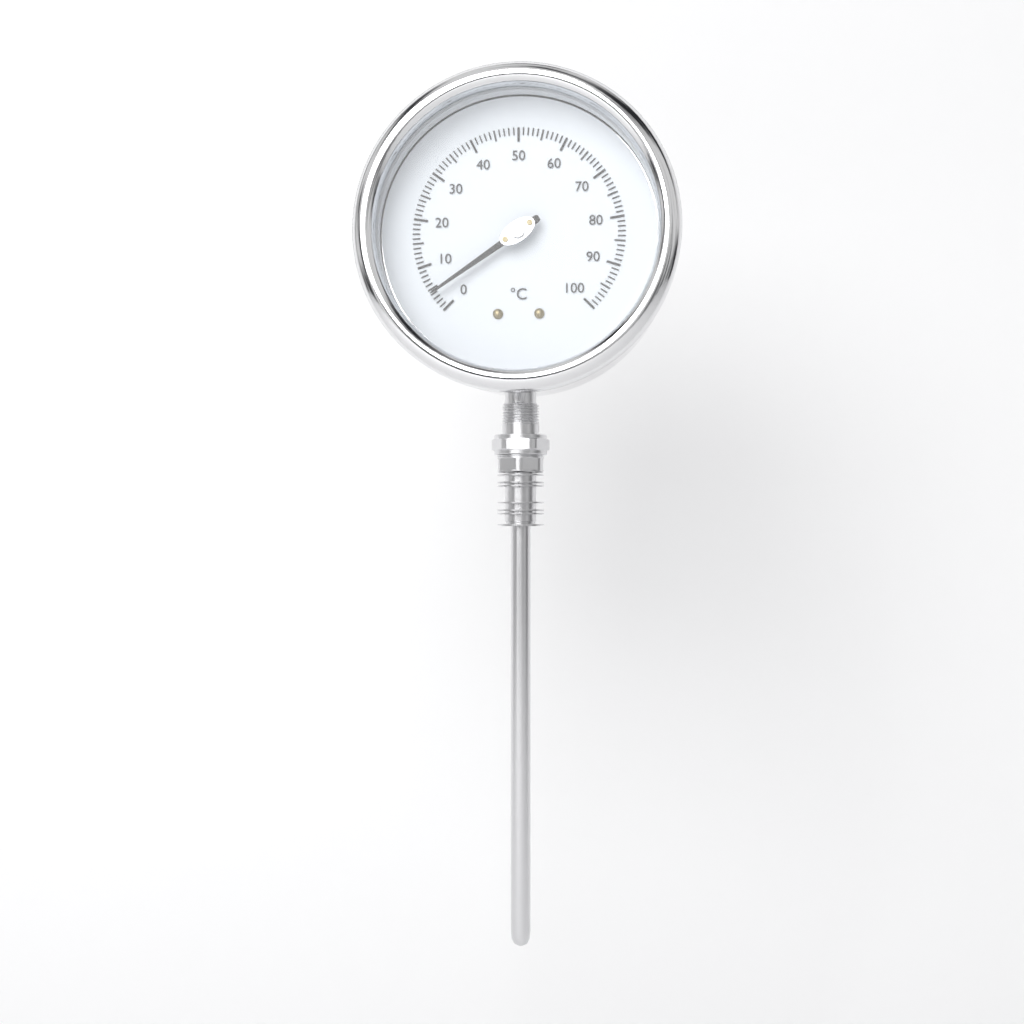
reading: 4 °C
